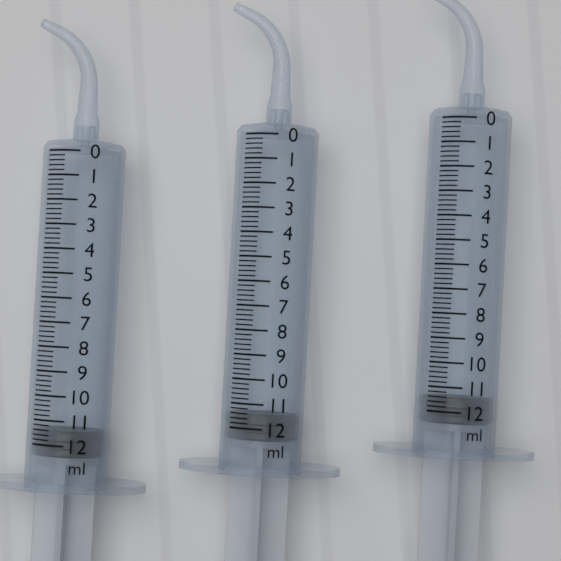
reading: 11.4 ml
